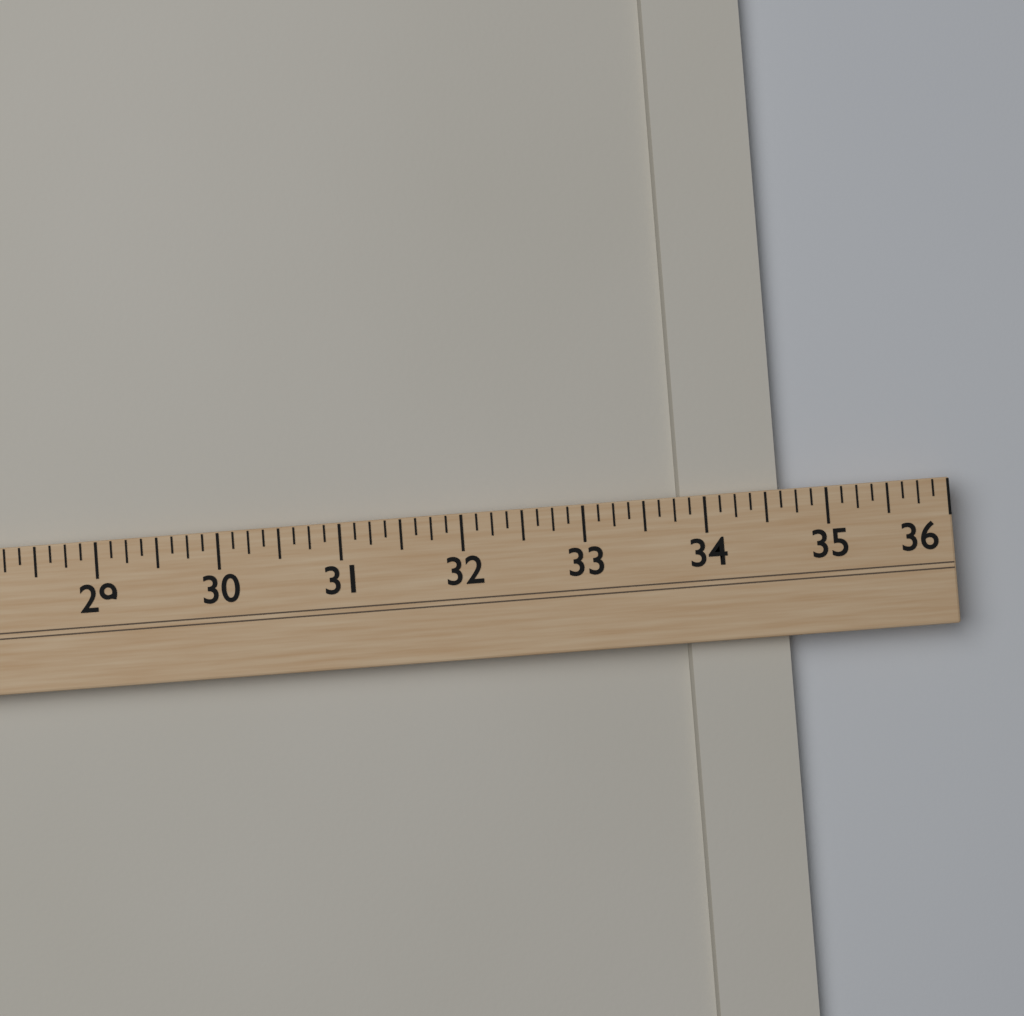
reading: 34.625 (no unit)
